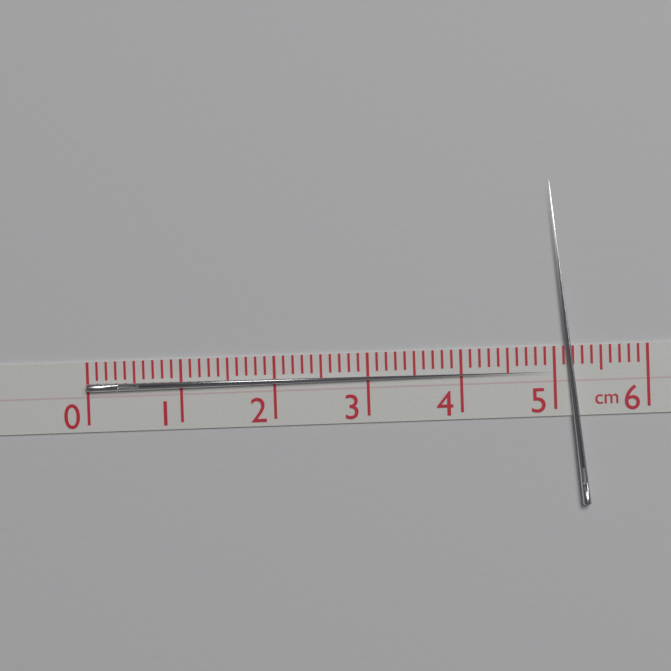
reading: 5.0 cm
